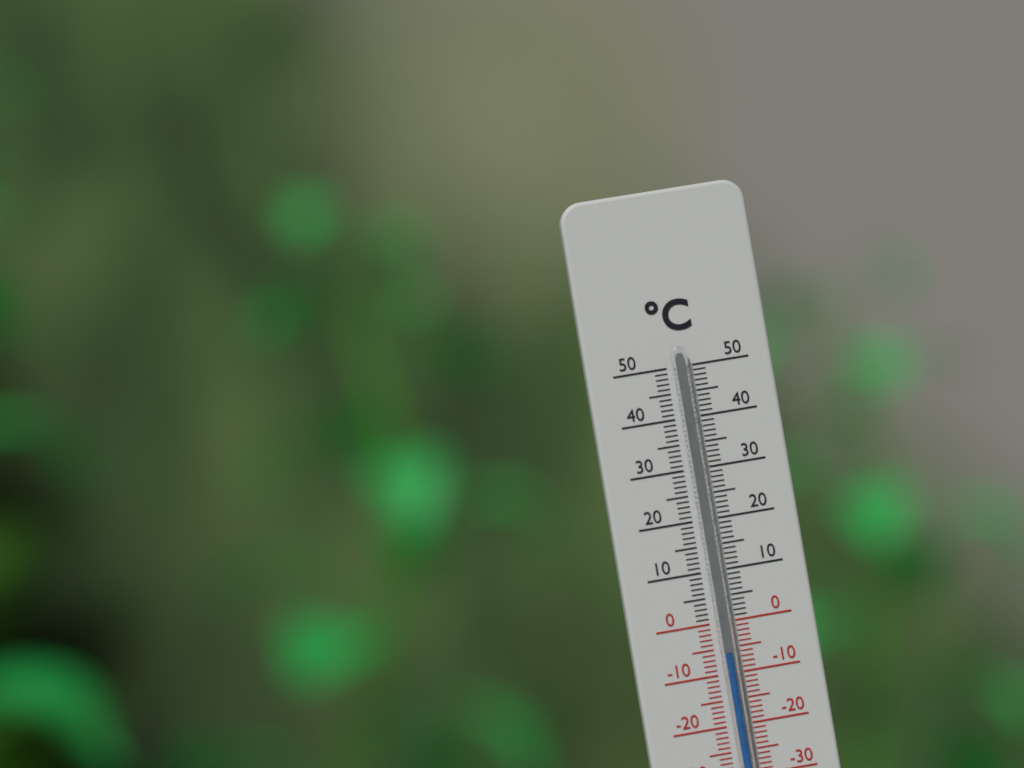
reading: -6 °C
